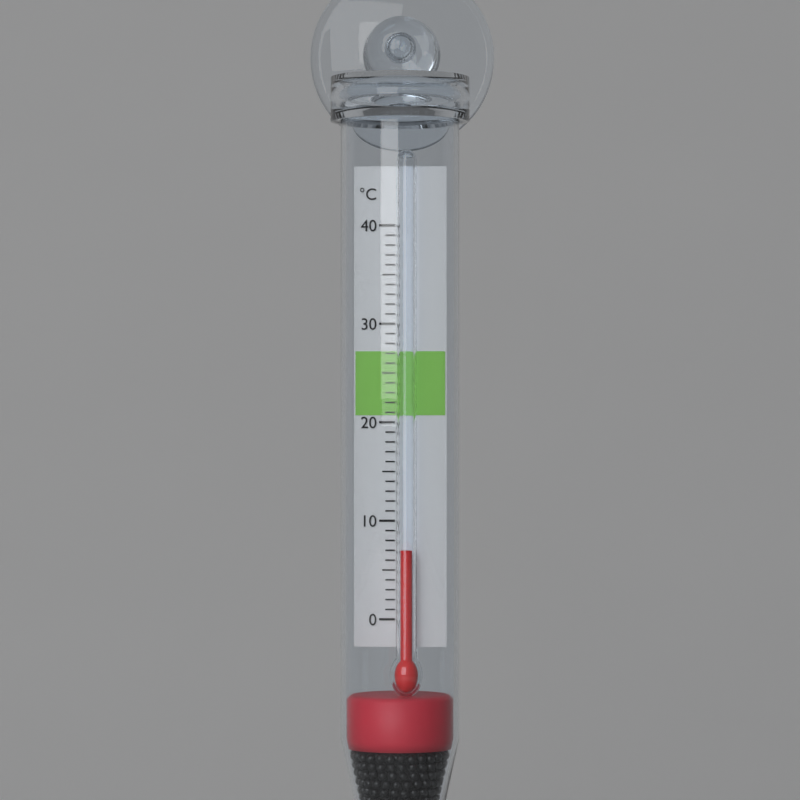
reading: 7 °C
